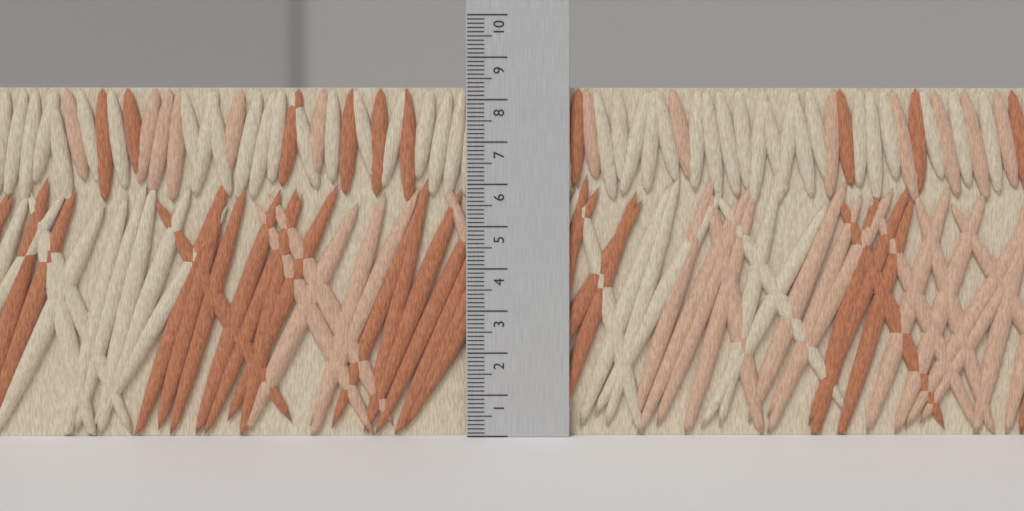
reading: 8.3 (no unit)
